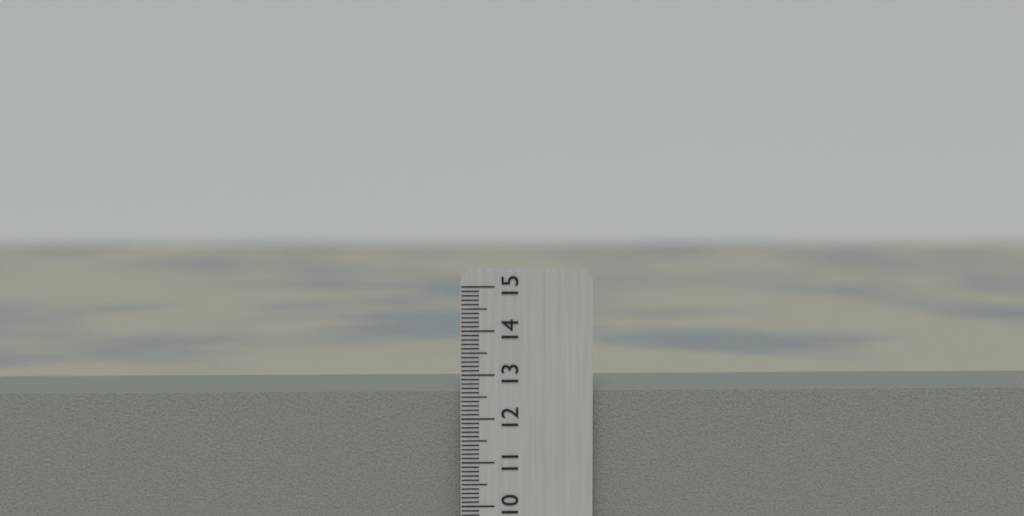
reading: 12.6 cm
